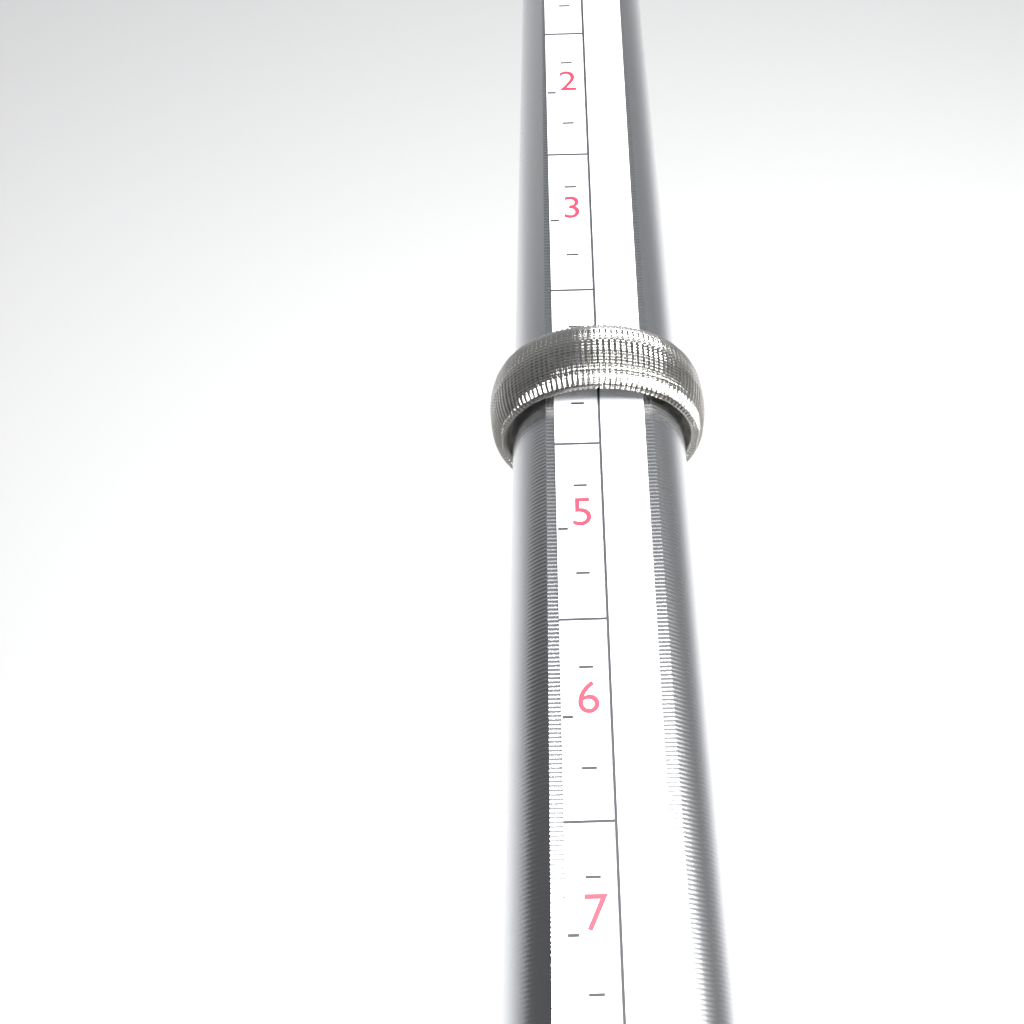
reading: 4.25 (no unit)
